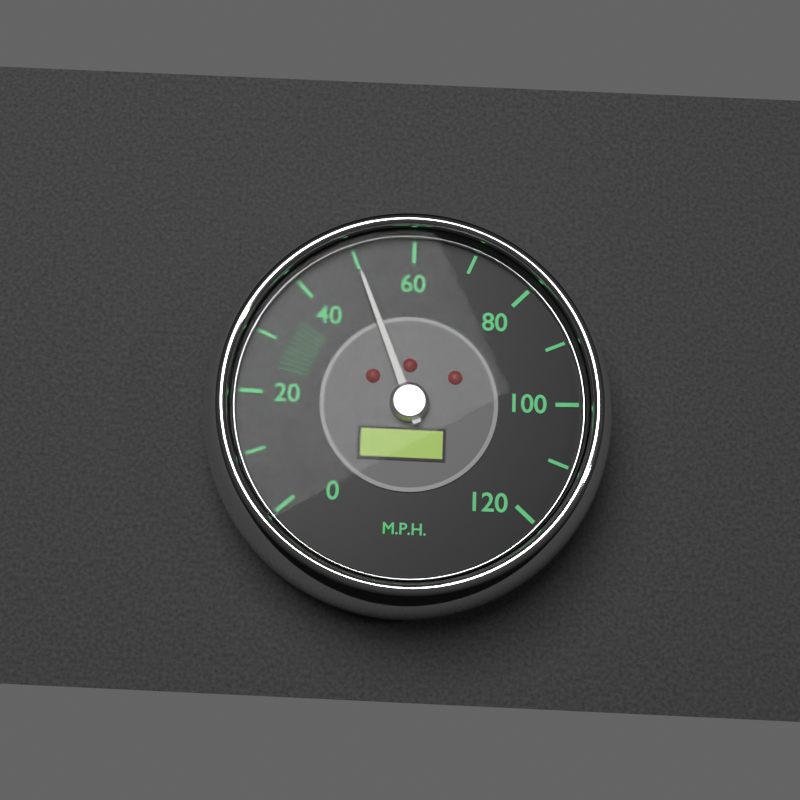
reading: 50 mph
